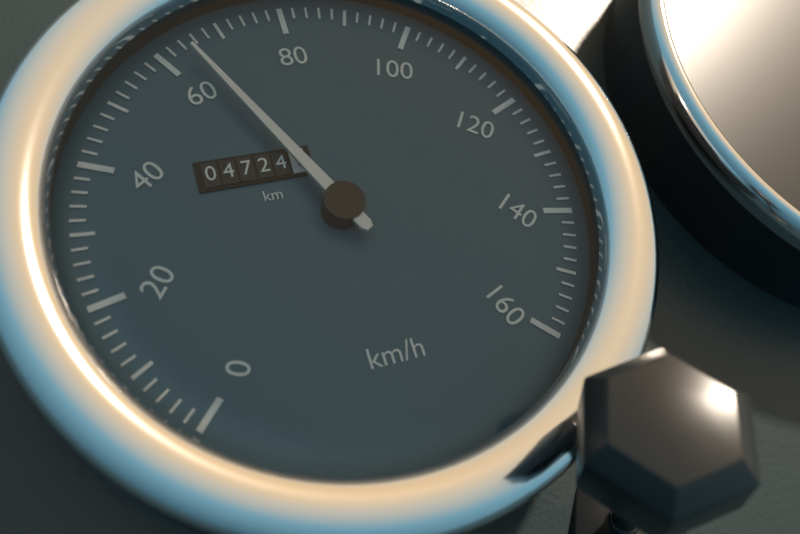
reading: 64 km/h
